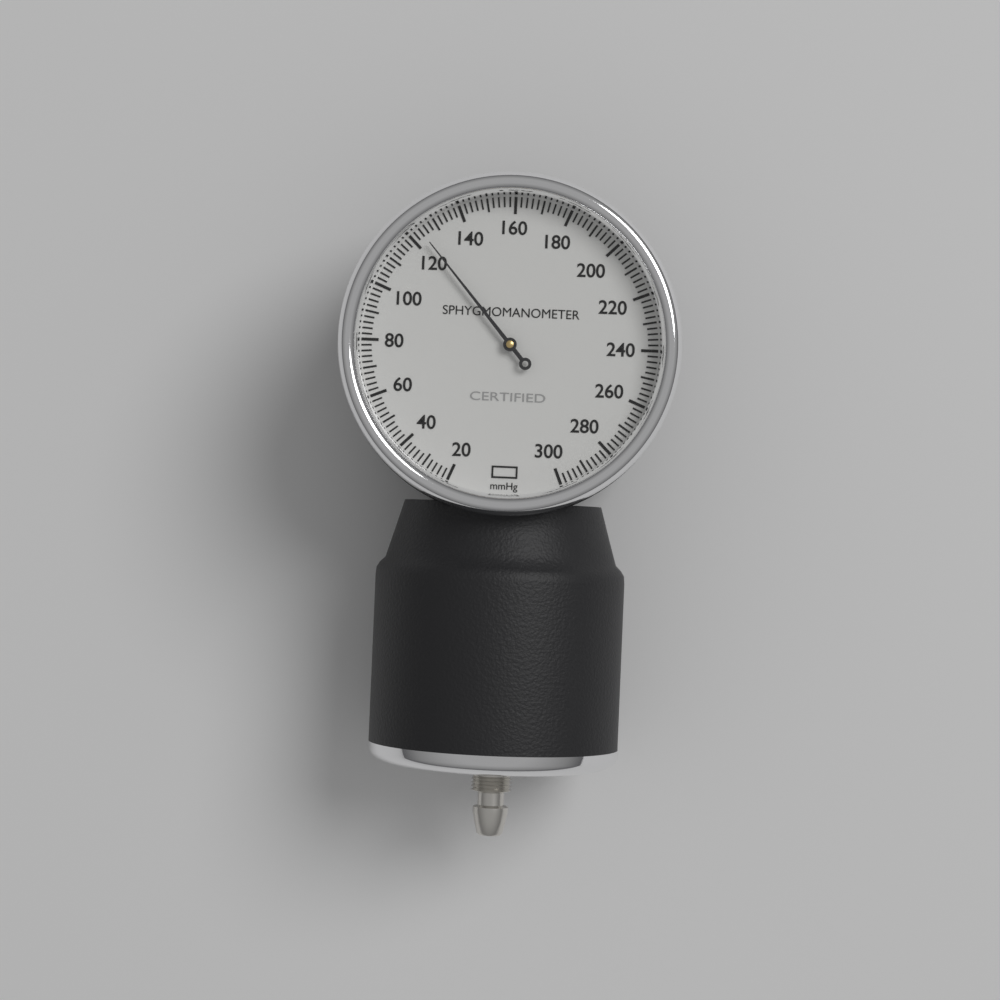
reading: 124 mmHg
